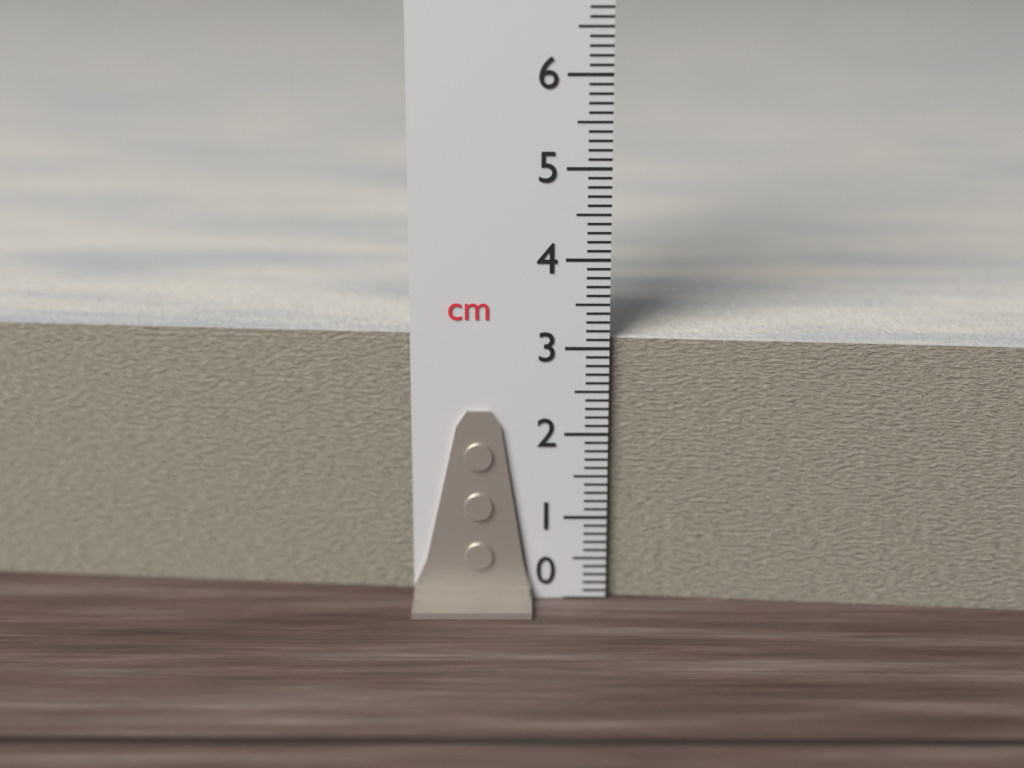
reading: 3.1 cm
